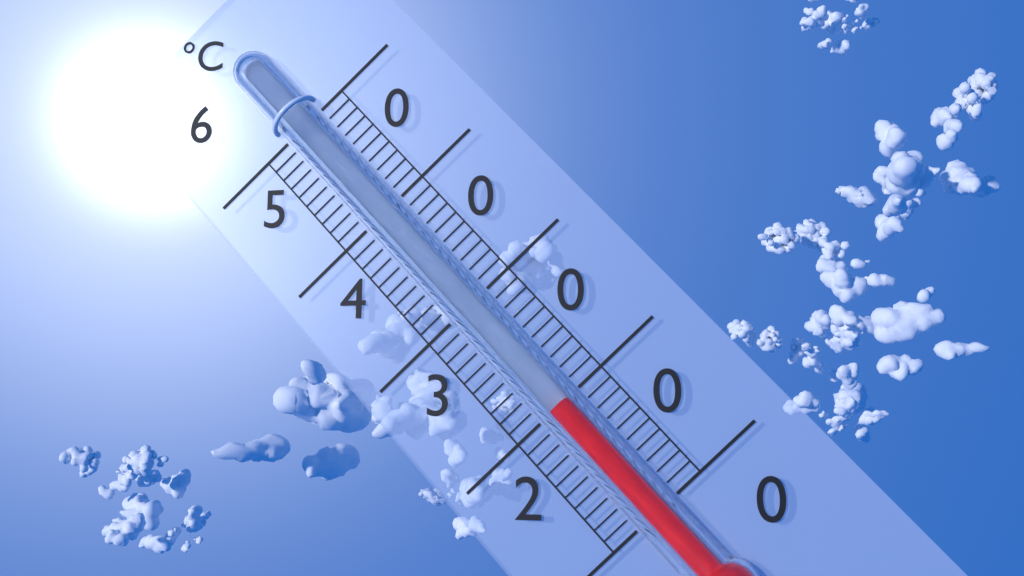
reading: 30 °C
